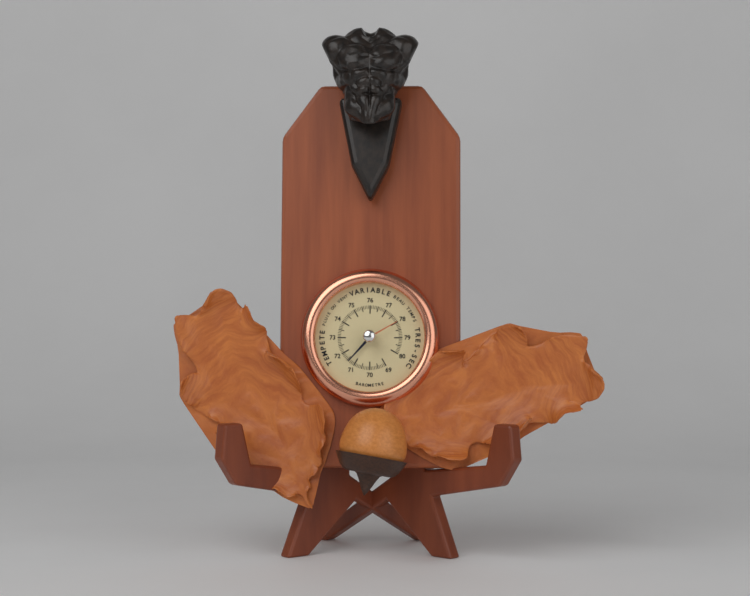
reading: 71.4 (no unit)
